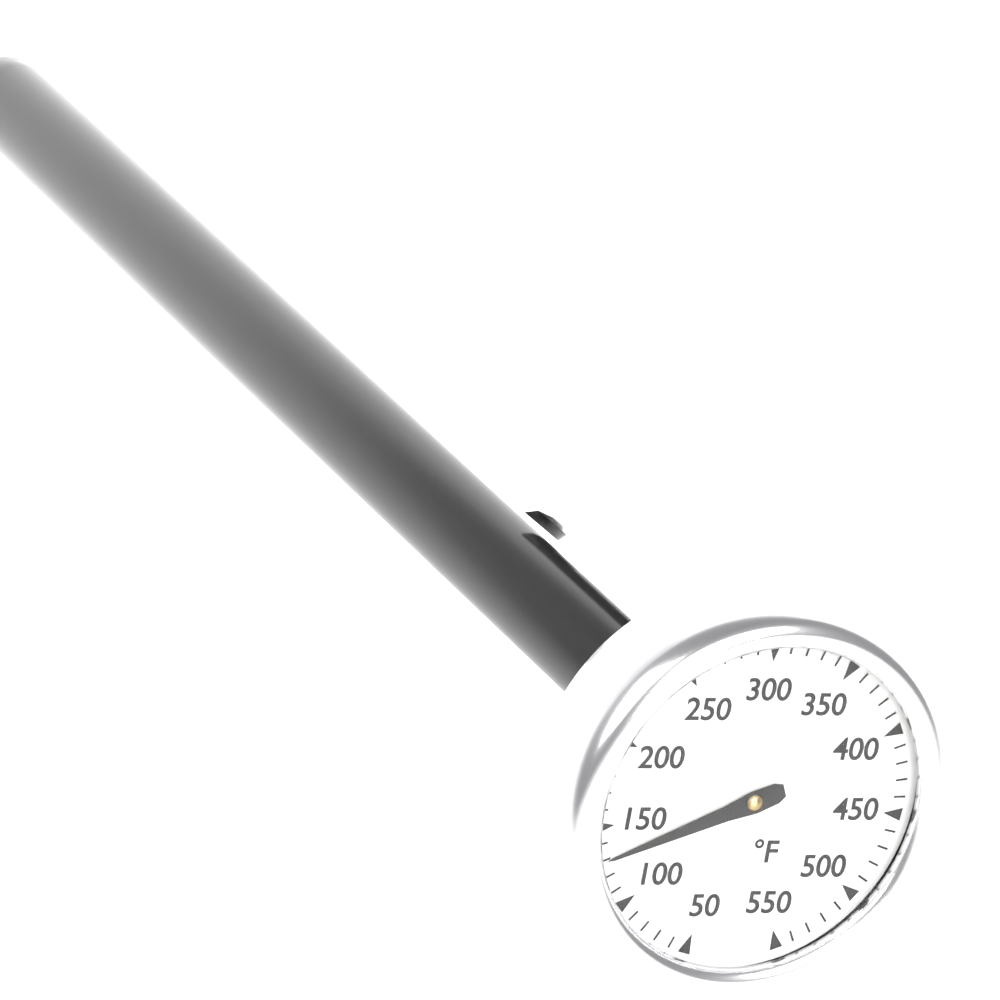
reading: 130 °F
